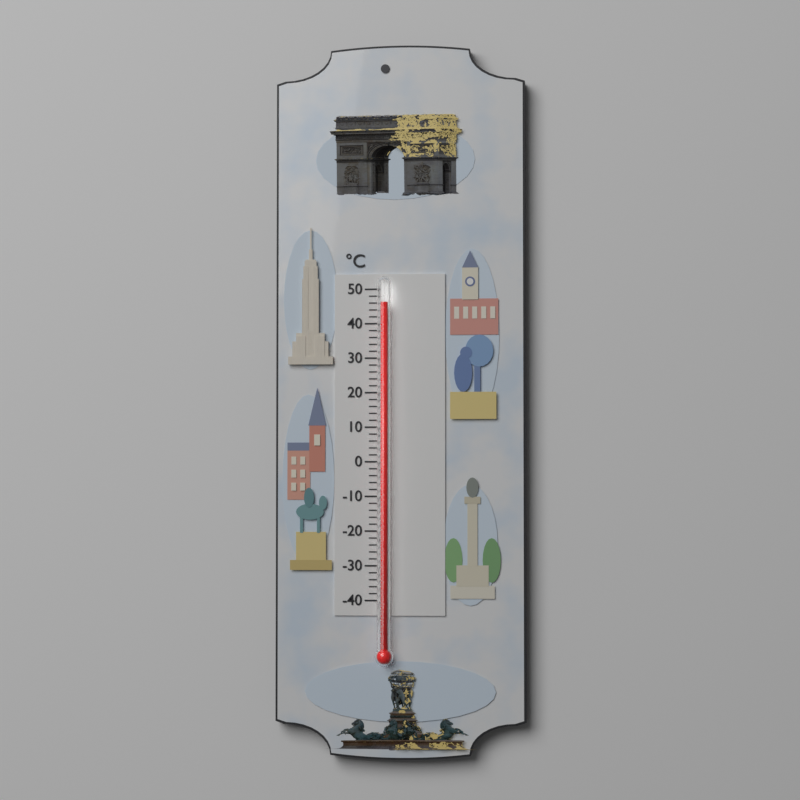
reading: 46 °C
